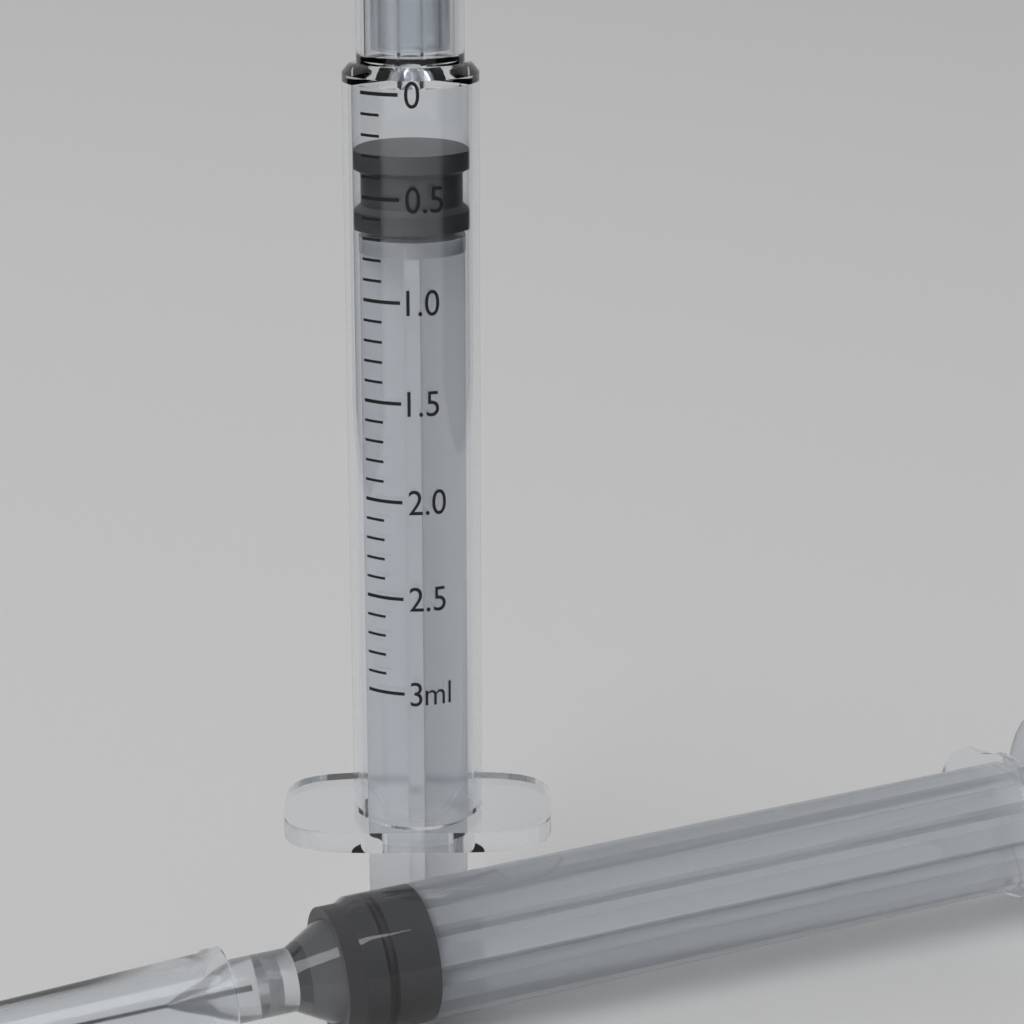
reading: 0.3 ml
